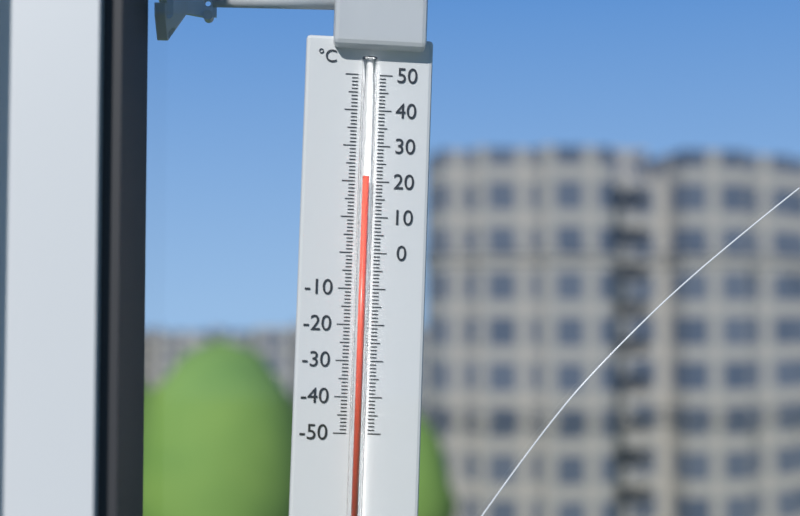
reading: 21 °C
